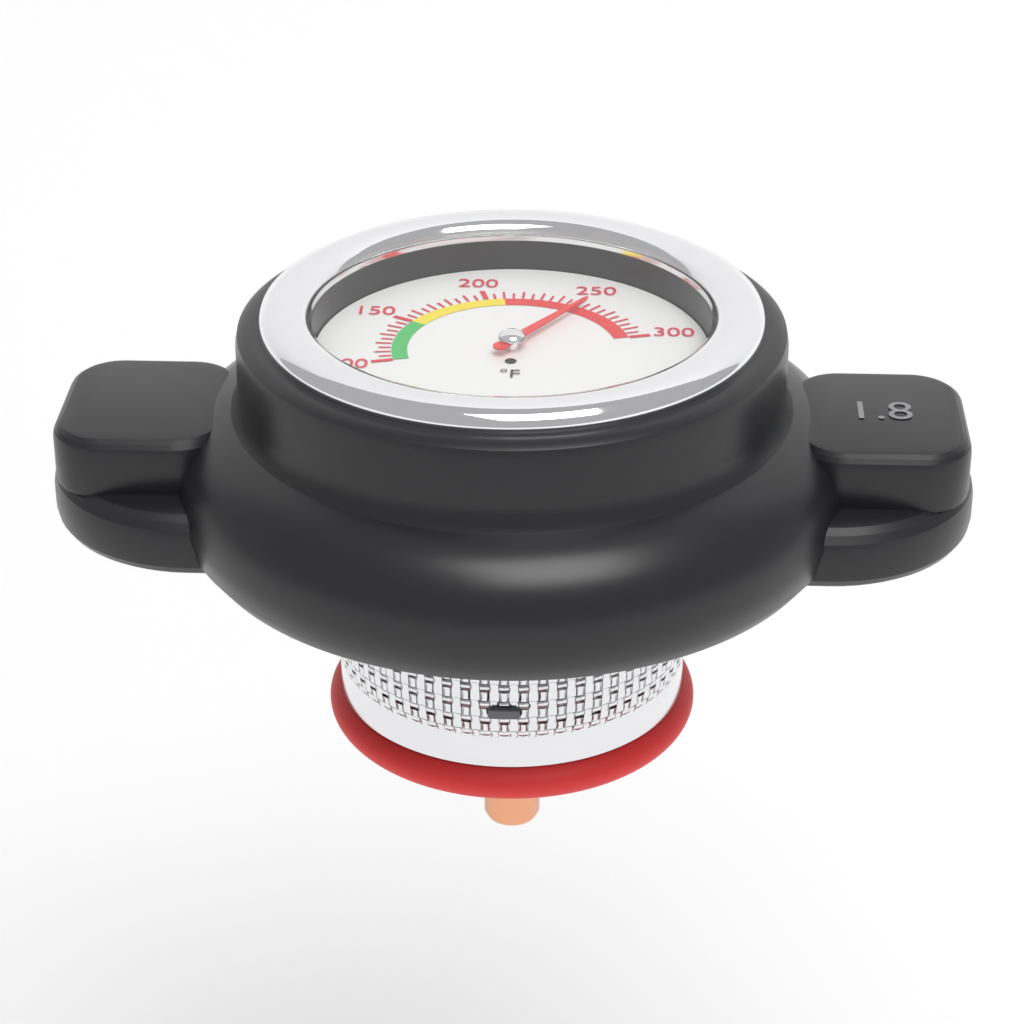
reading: 255 °F
